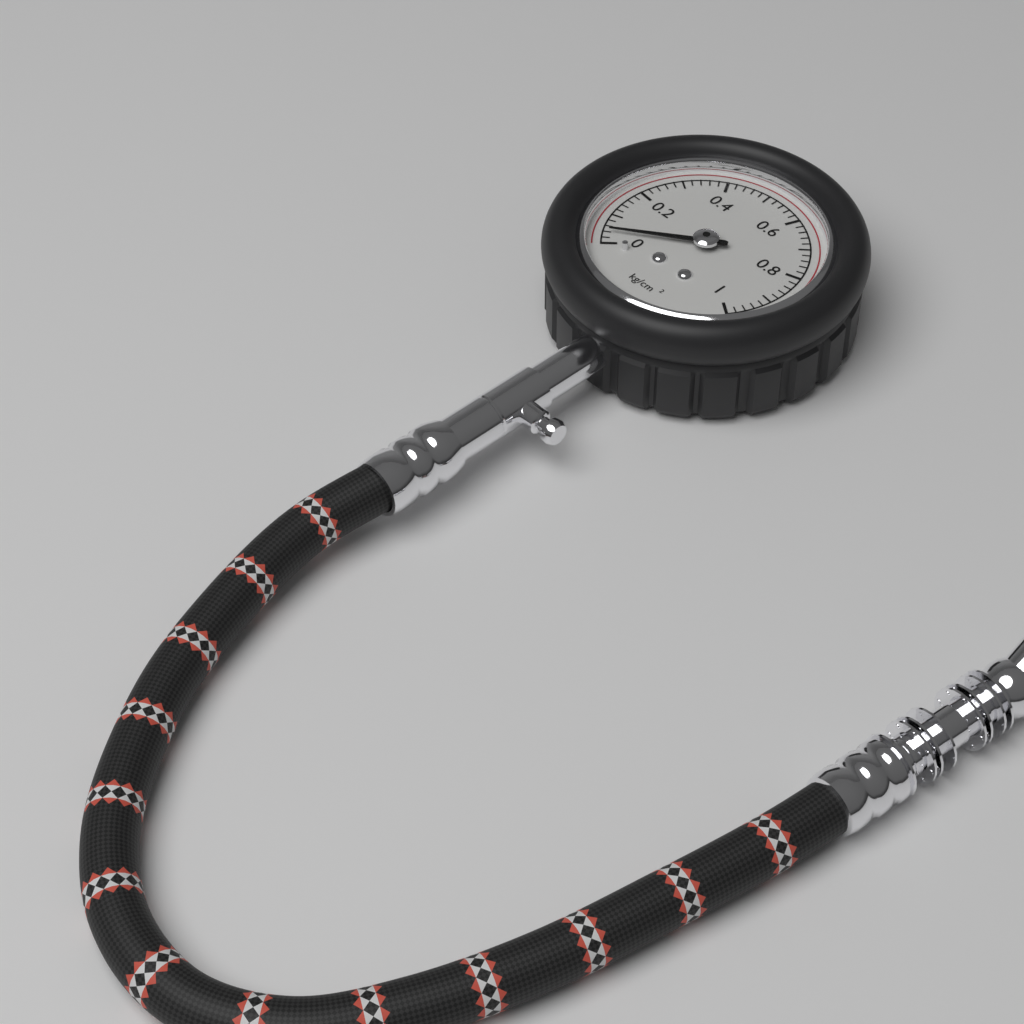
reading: 0.04 kg/cm²
